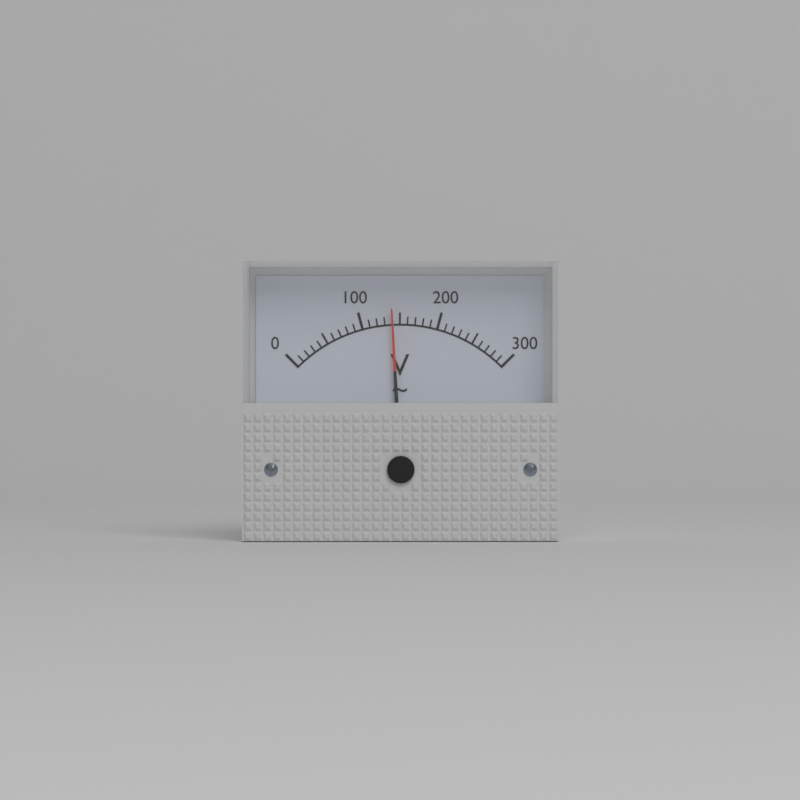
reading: 140 V
